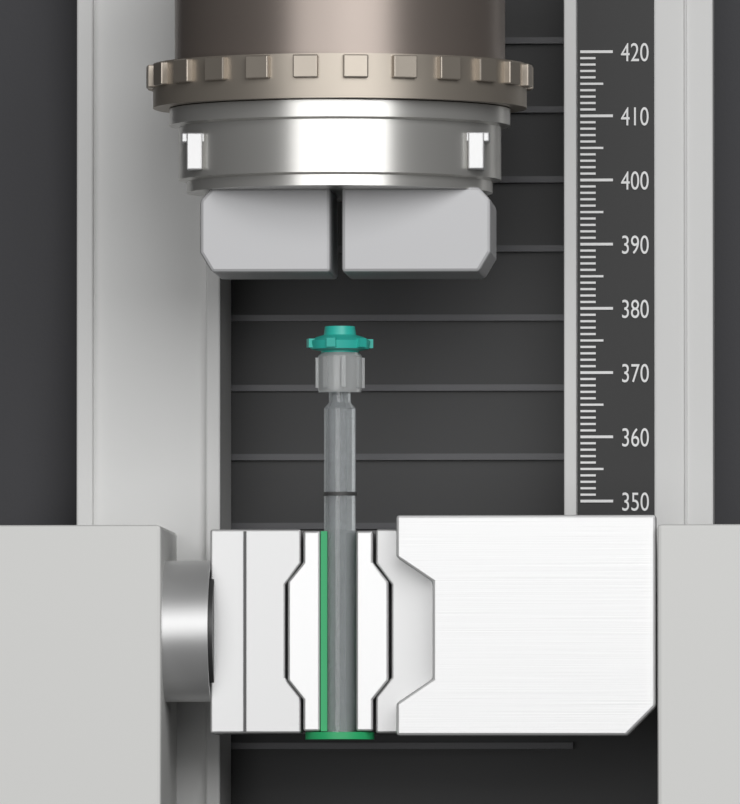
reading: 376 (no unit)
